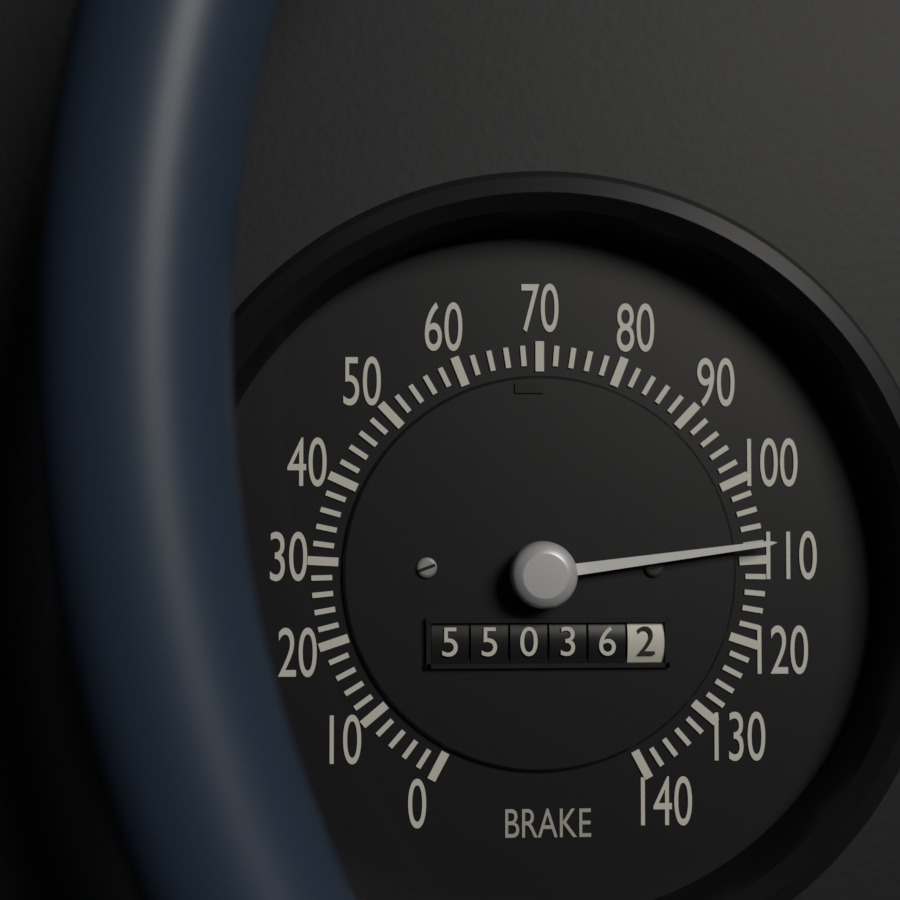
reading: 108 (no unit)
